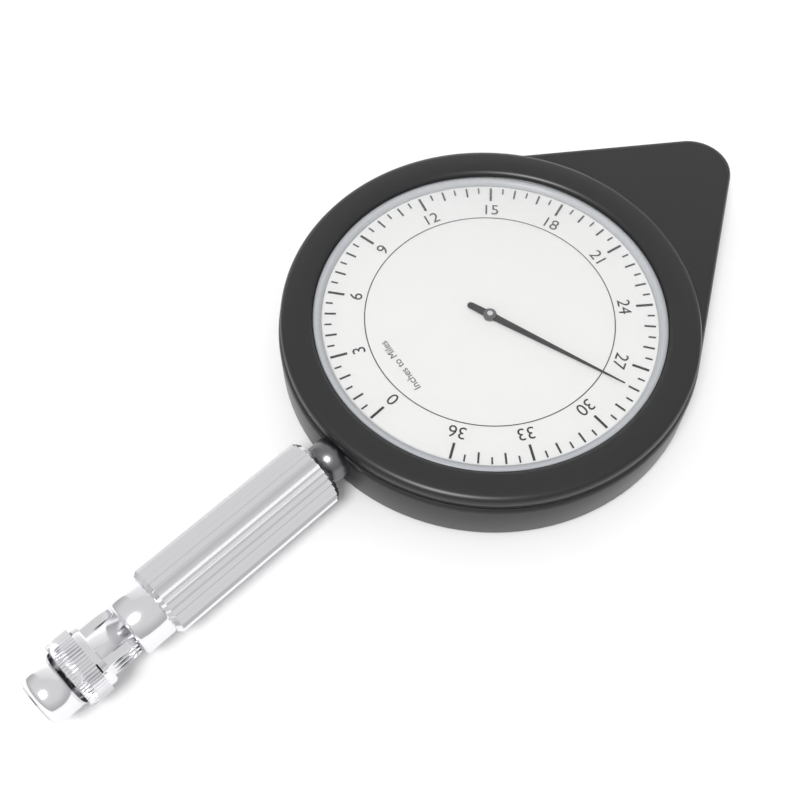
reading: 28.0 miles
